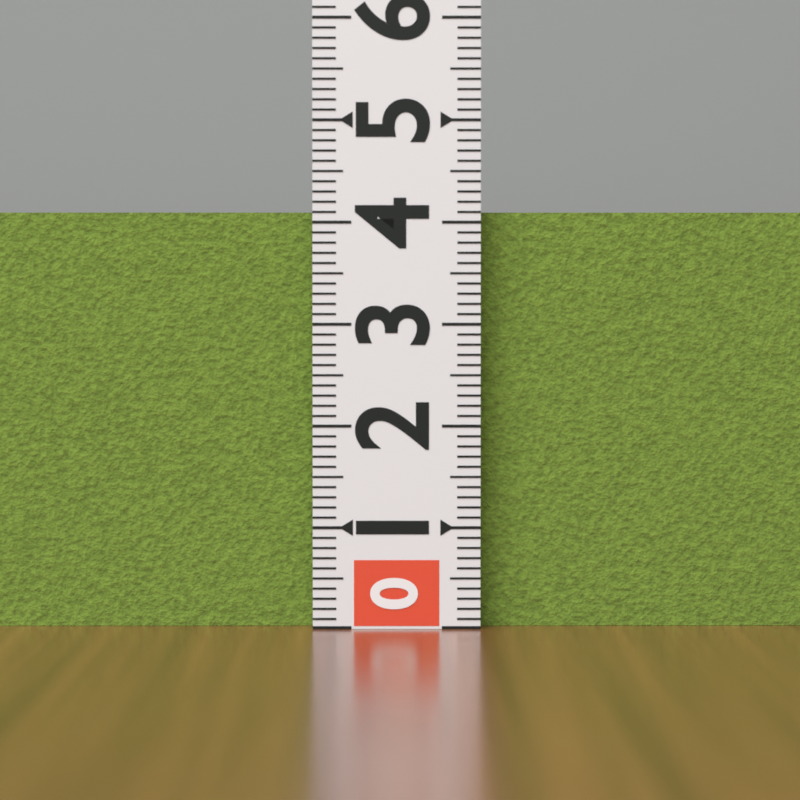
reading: 4.1 (no unit)
